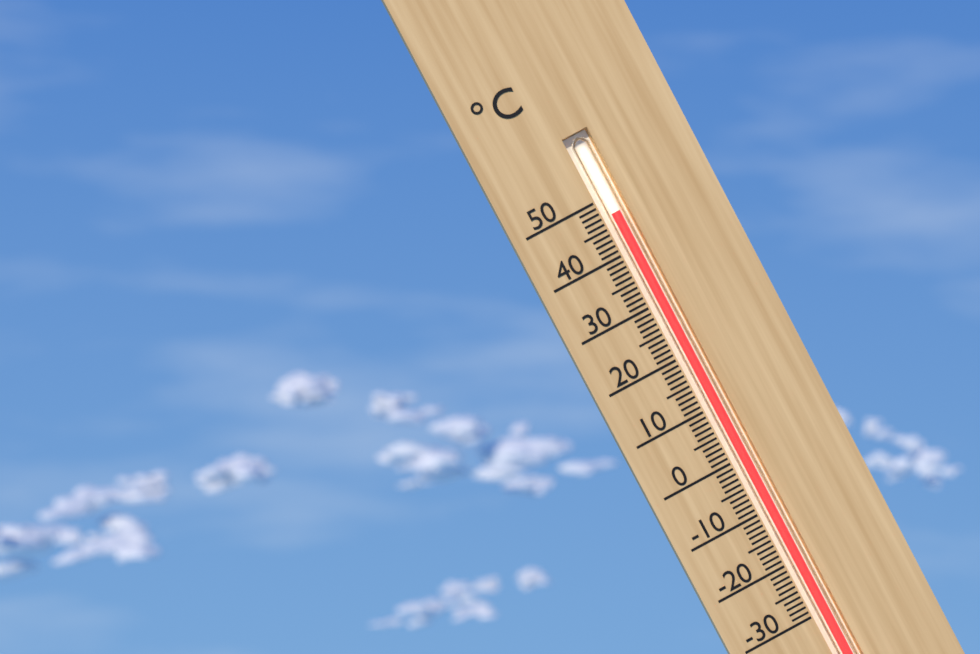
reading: 47 °C
